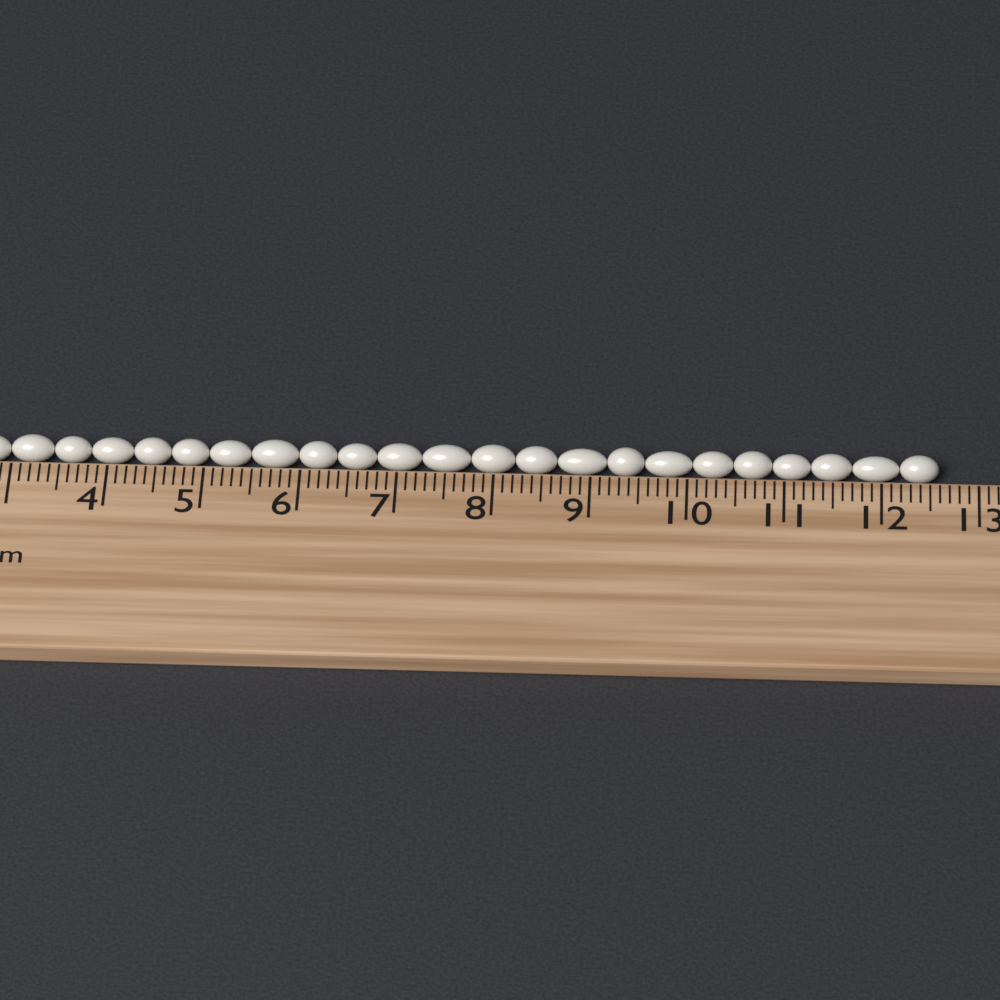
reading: 12.6 cm
